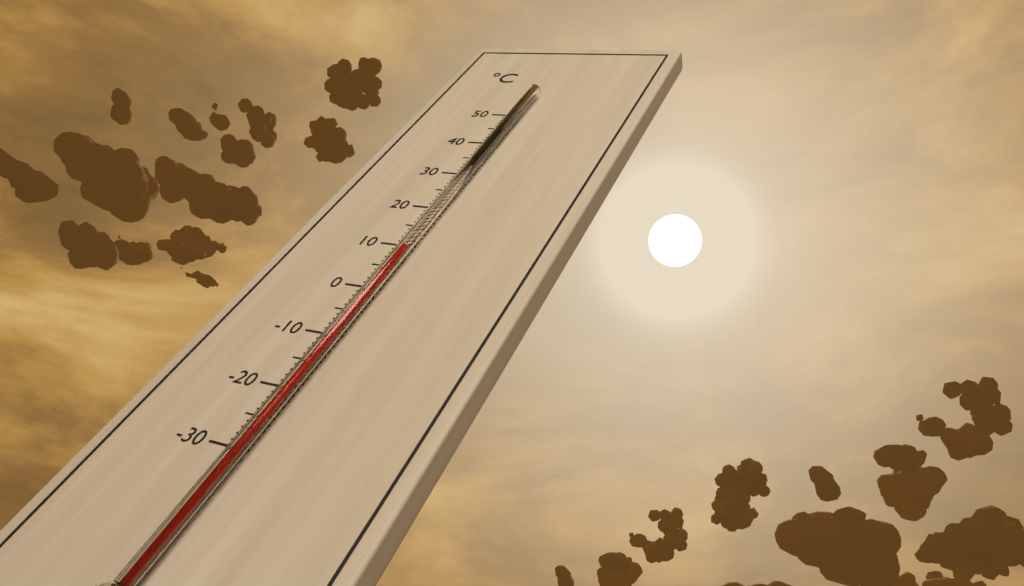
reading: 8 °C
